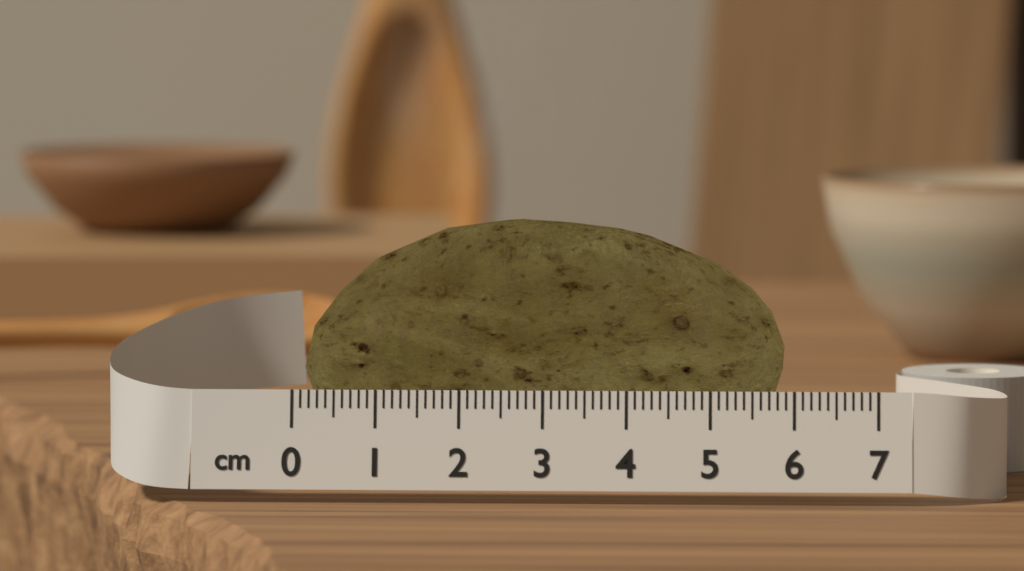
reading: 5.9 cm
